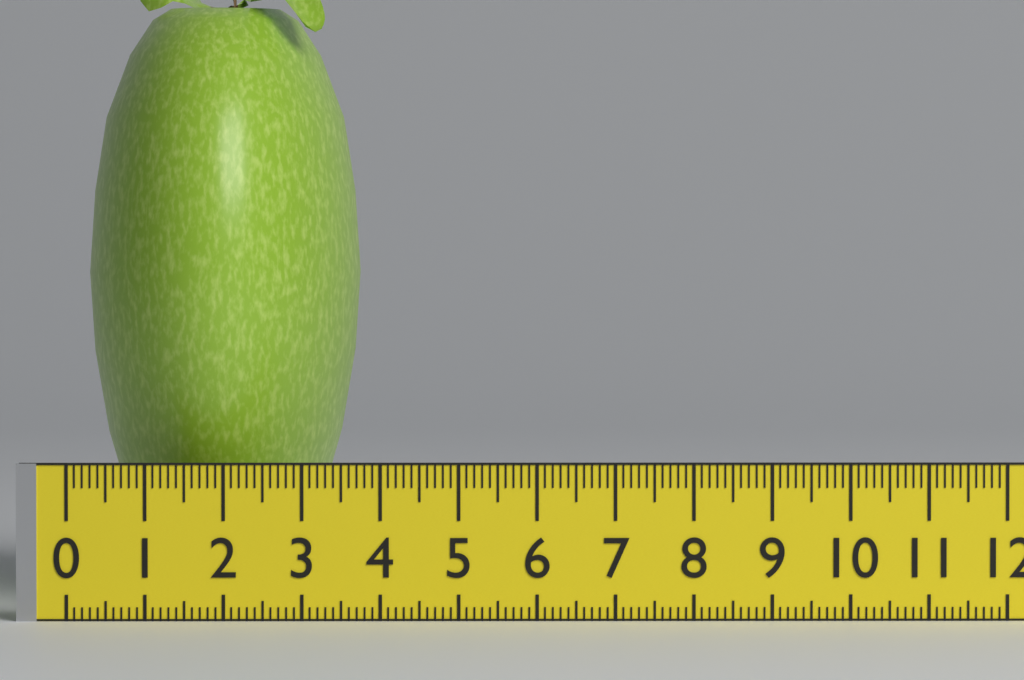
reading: 3.6 (no unit)
